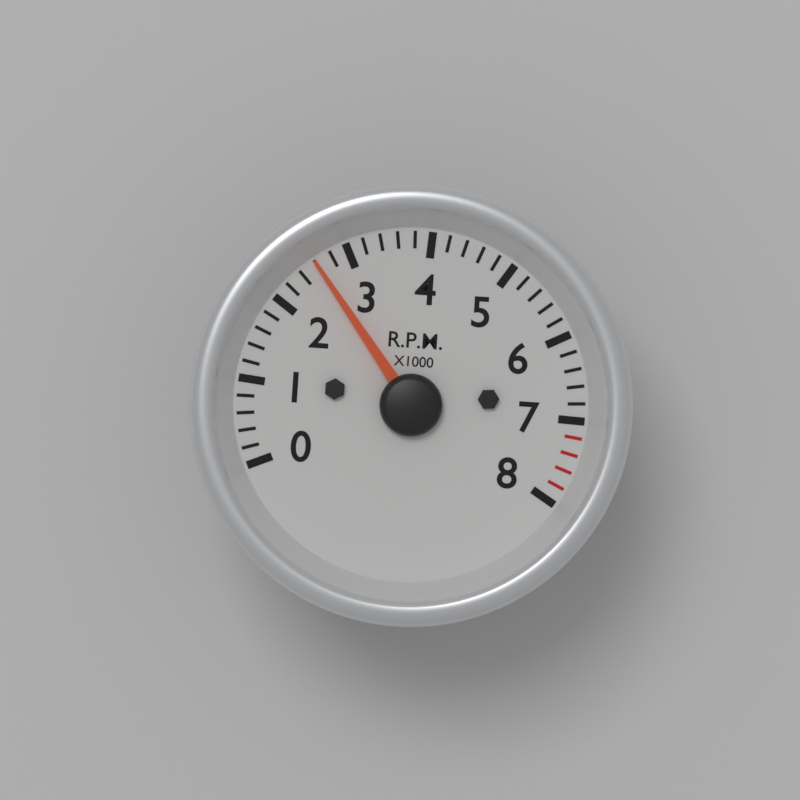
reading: 2600 RPM
